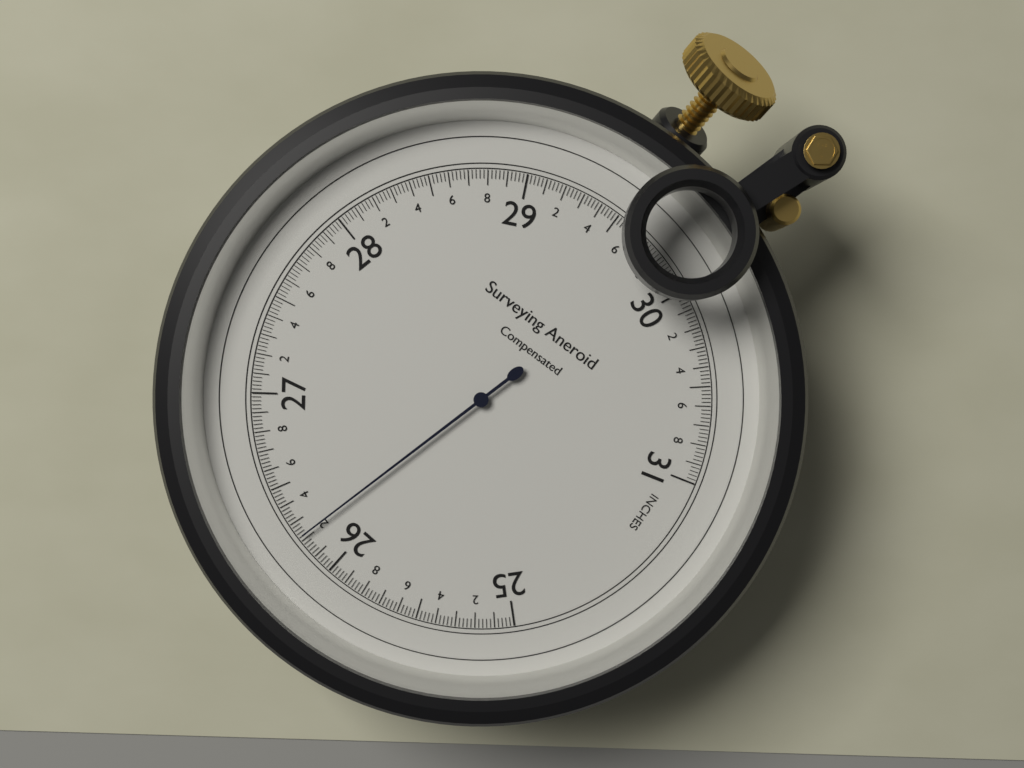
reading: 26.22 inches
